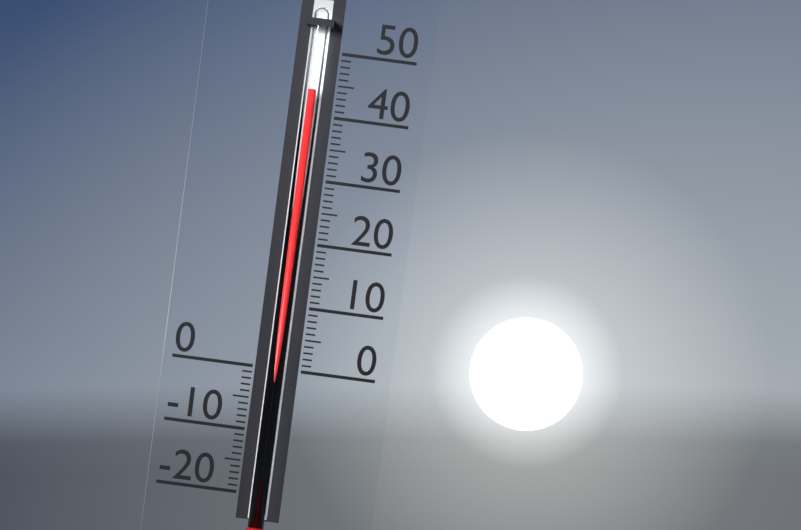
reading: 44 (no unit)
